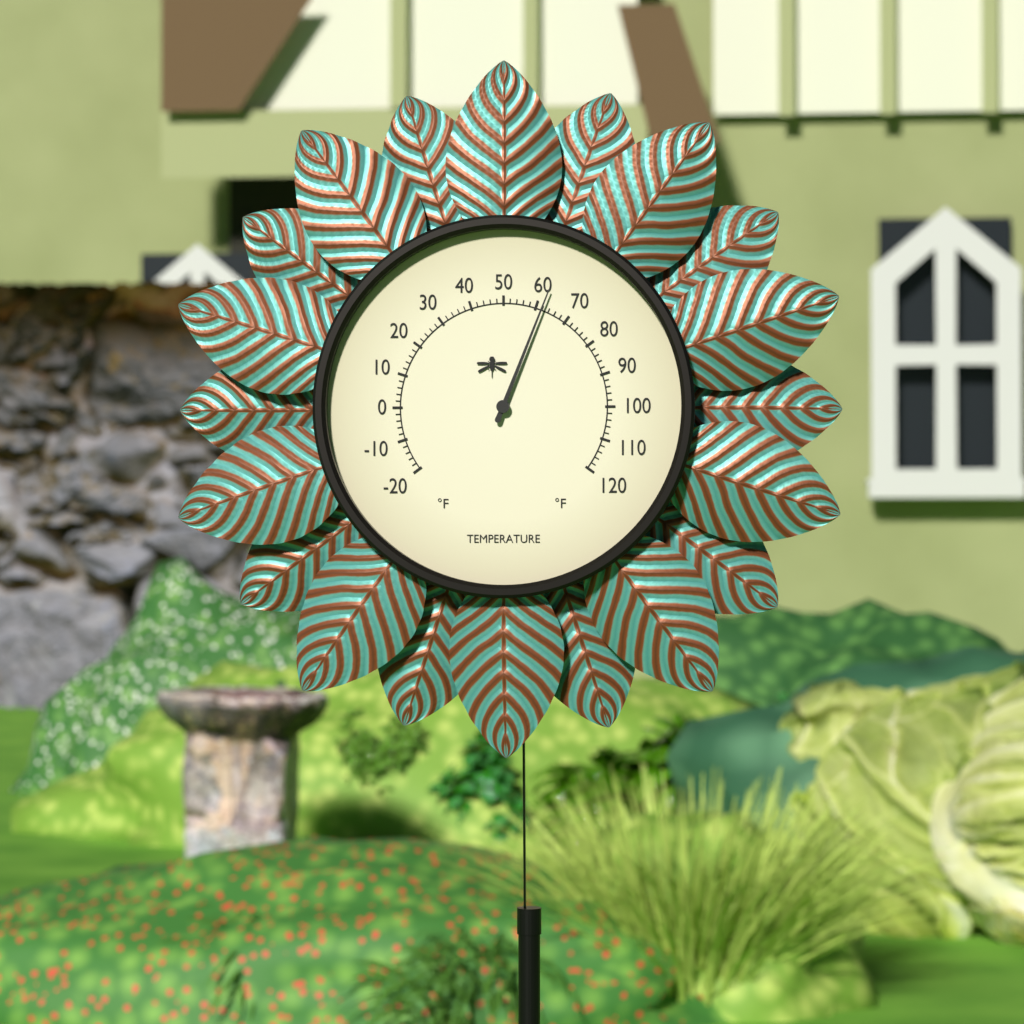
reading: 62 °F
